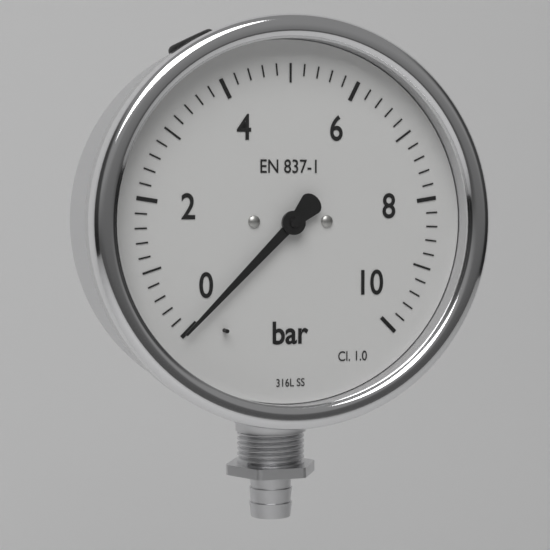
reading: 0.0 bar
